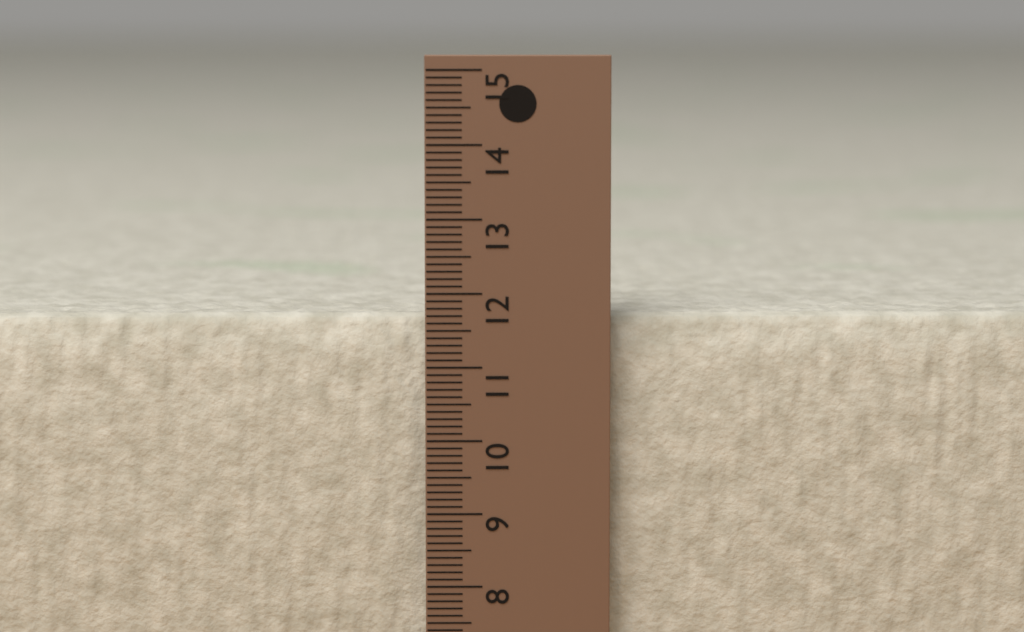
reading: 11.7 cm
